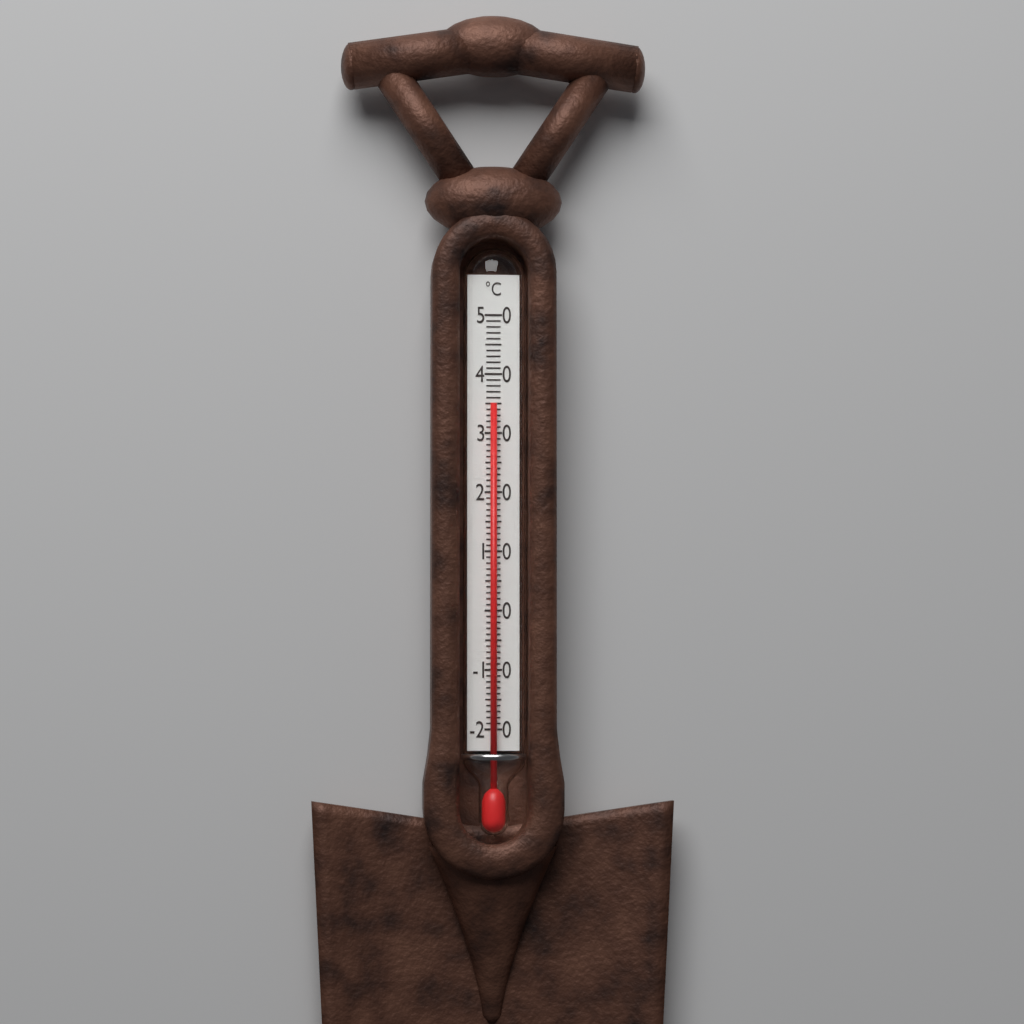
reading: 35 °C
